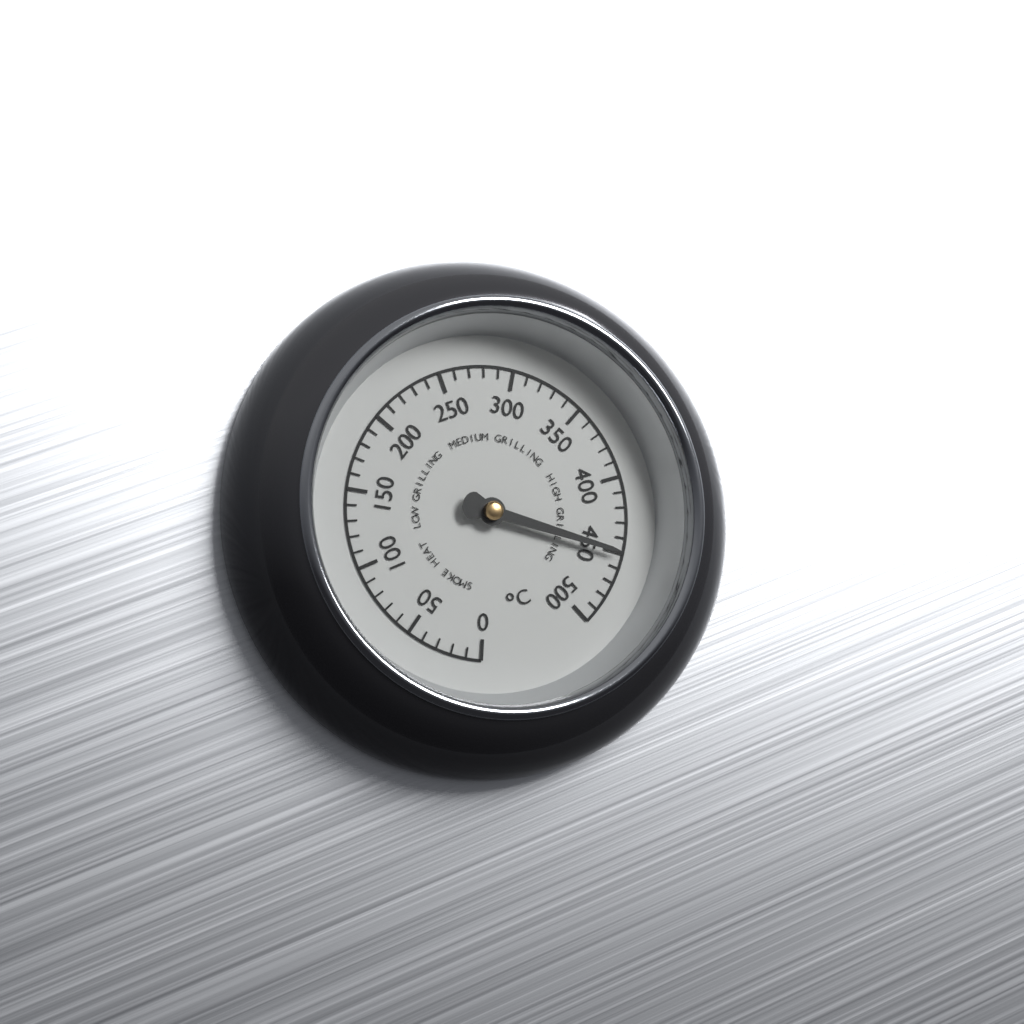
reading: 450 °C
